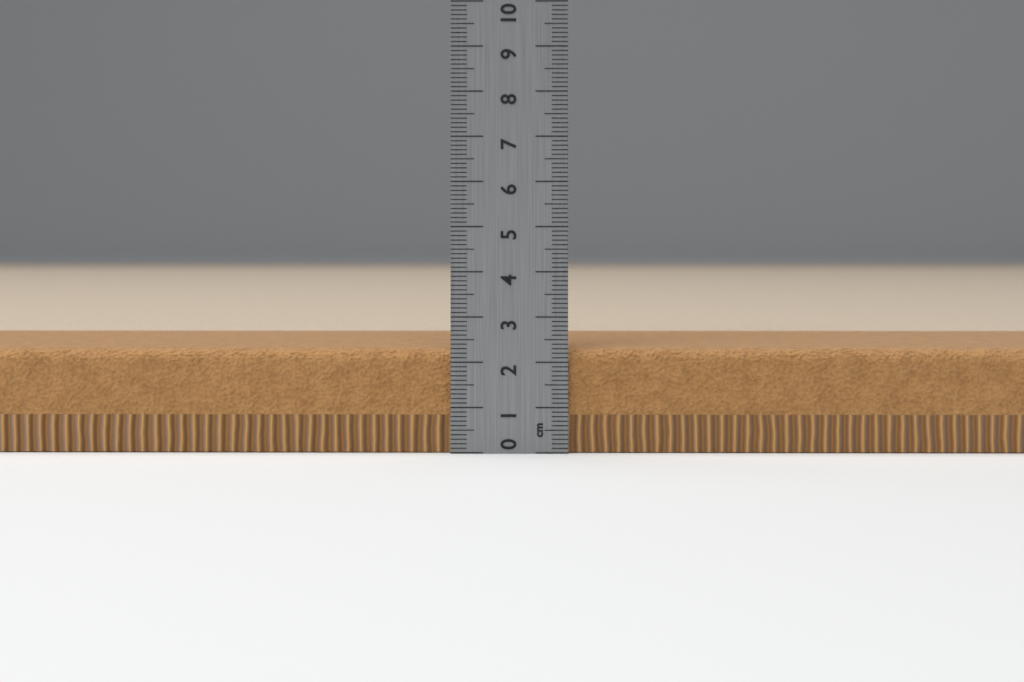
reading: 2.3 cm
